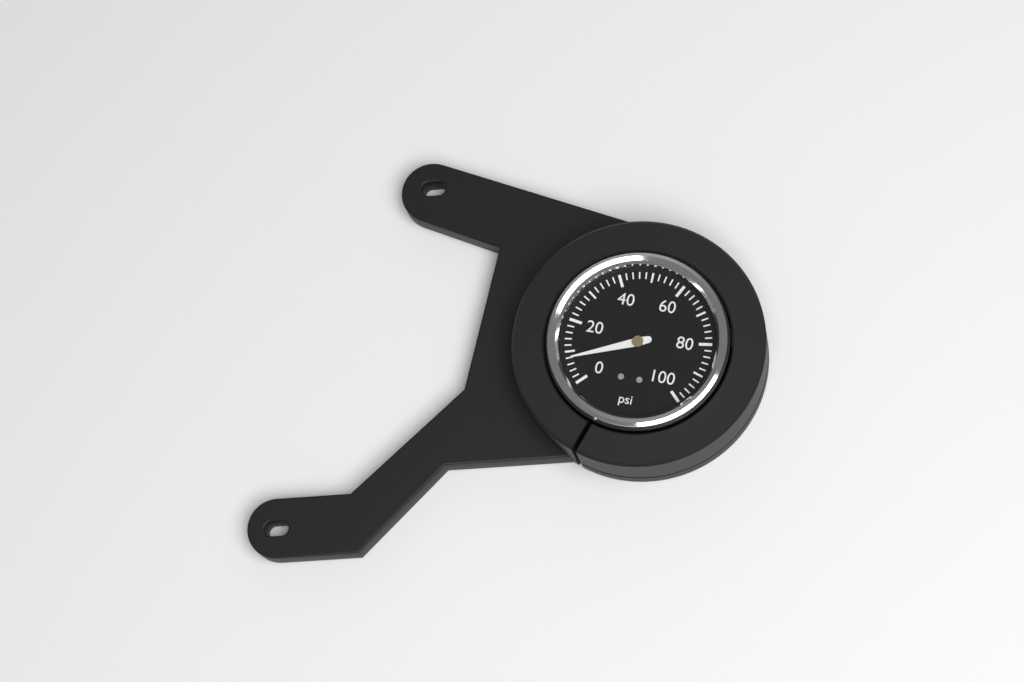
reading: 8 psi
